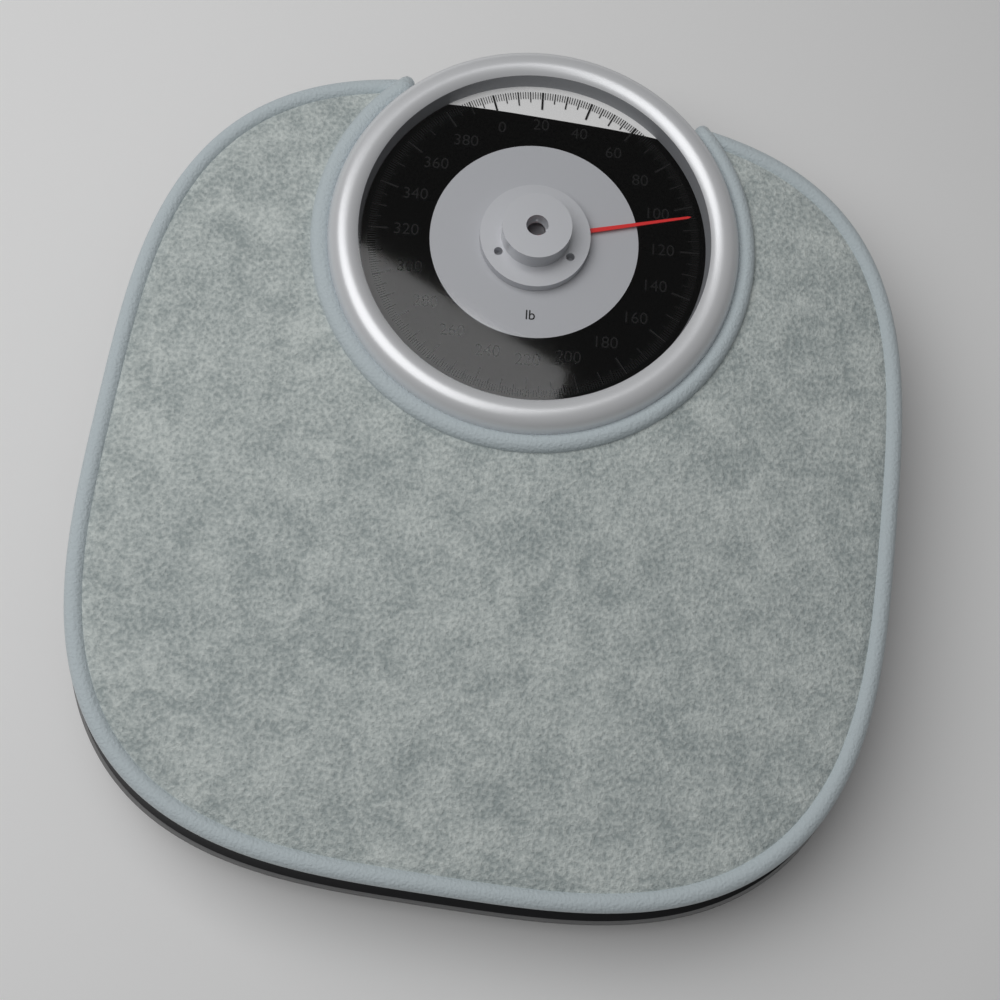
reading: 105 lb
